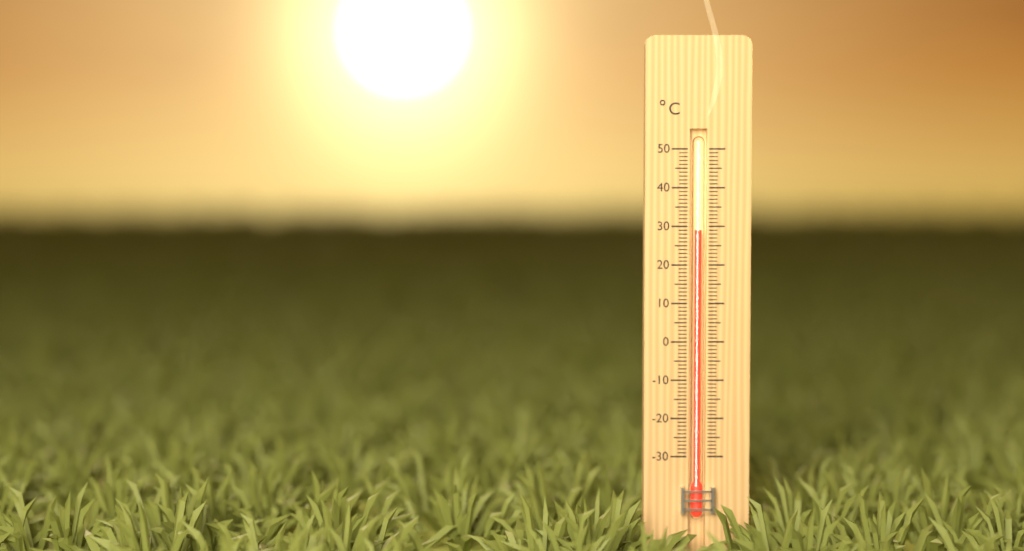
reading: 29 °C
